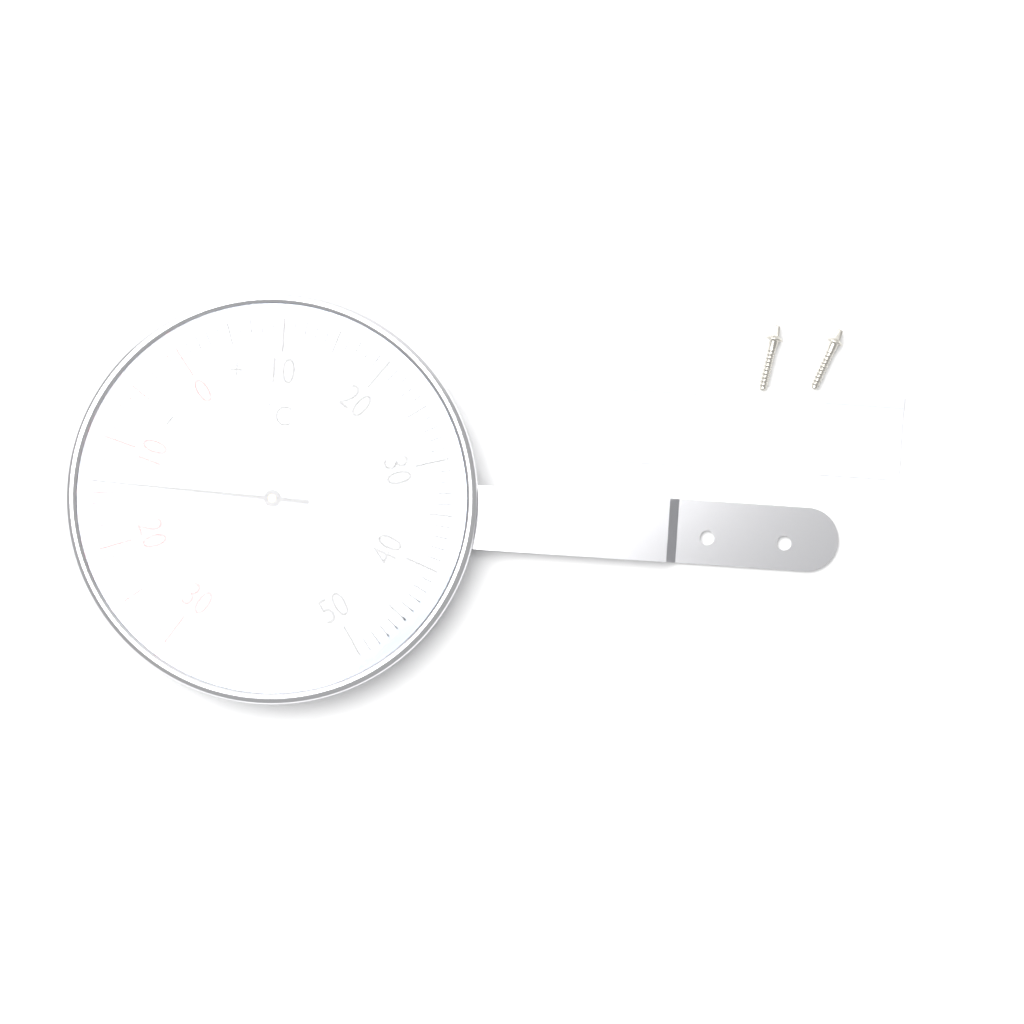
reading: -14 °C
